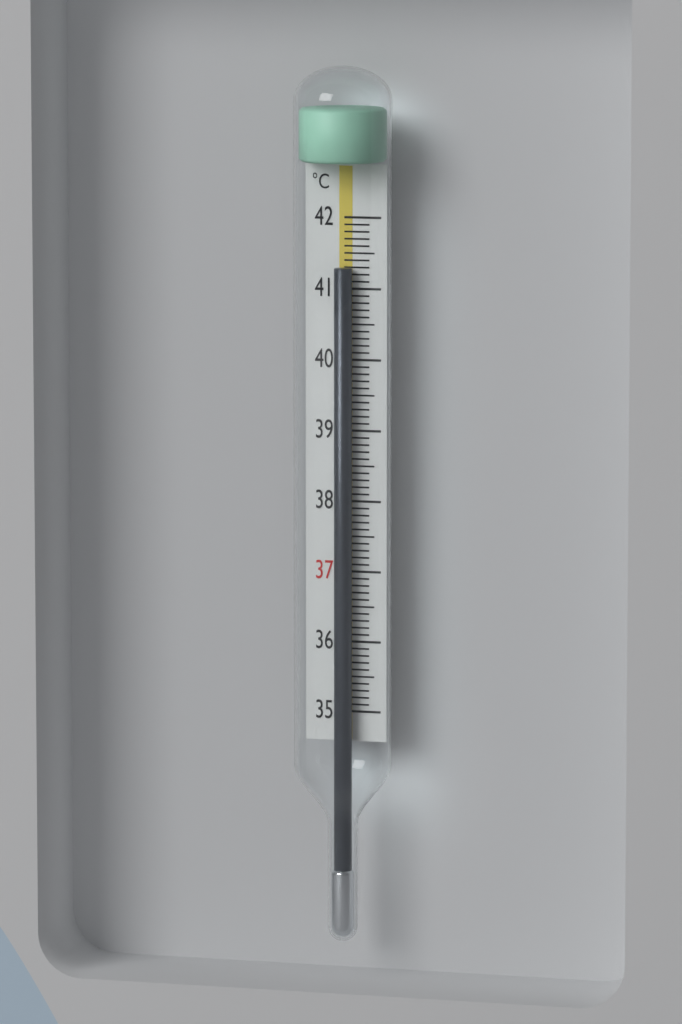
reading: 41.3 °C
